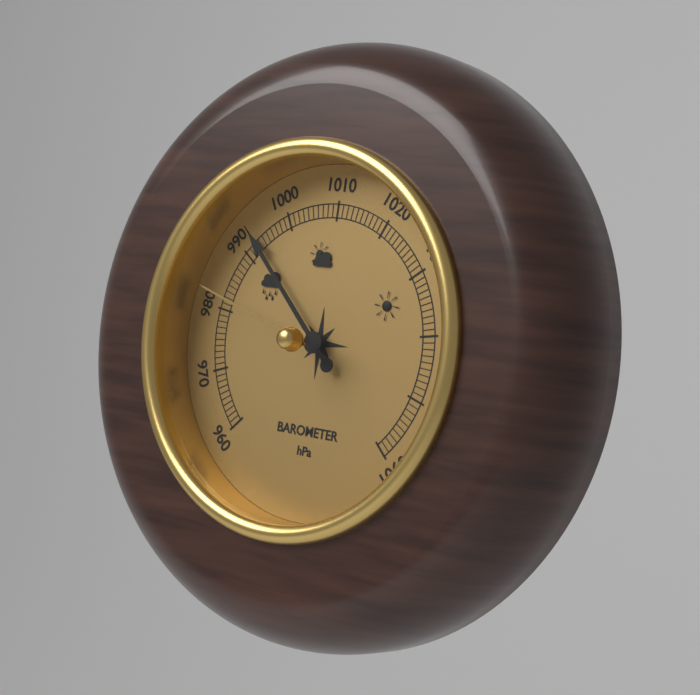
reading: 993 hPa
